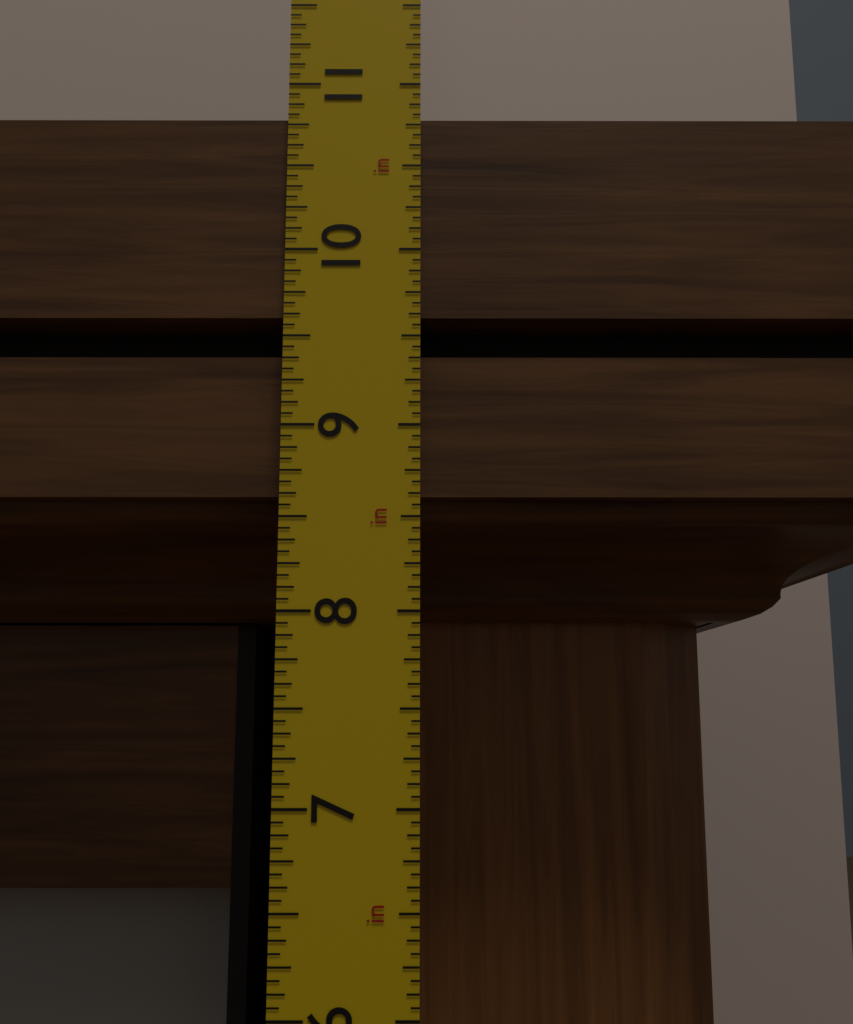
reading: 10.8125 in
